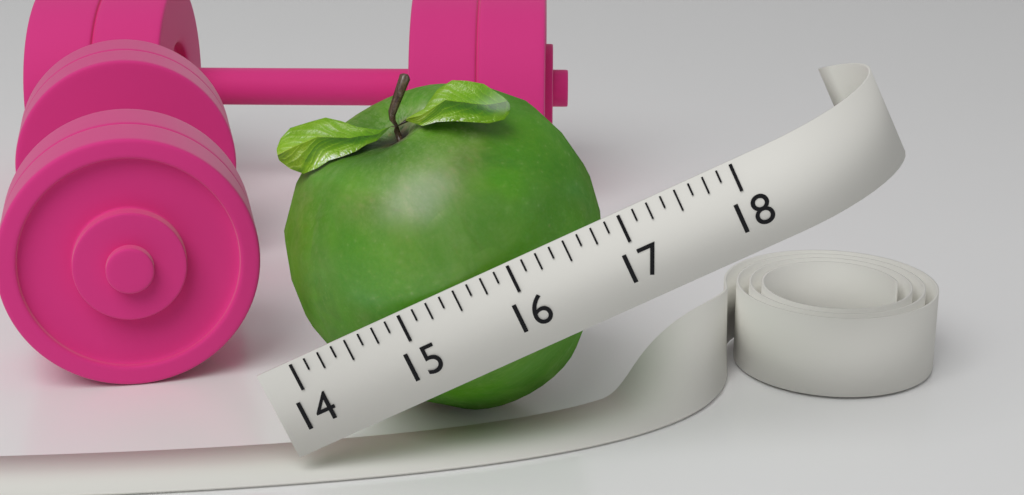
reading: 16.875 (no unit)
